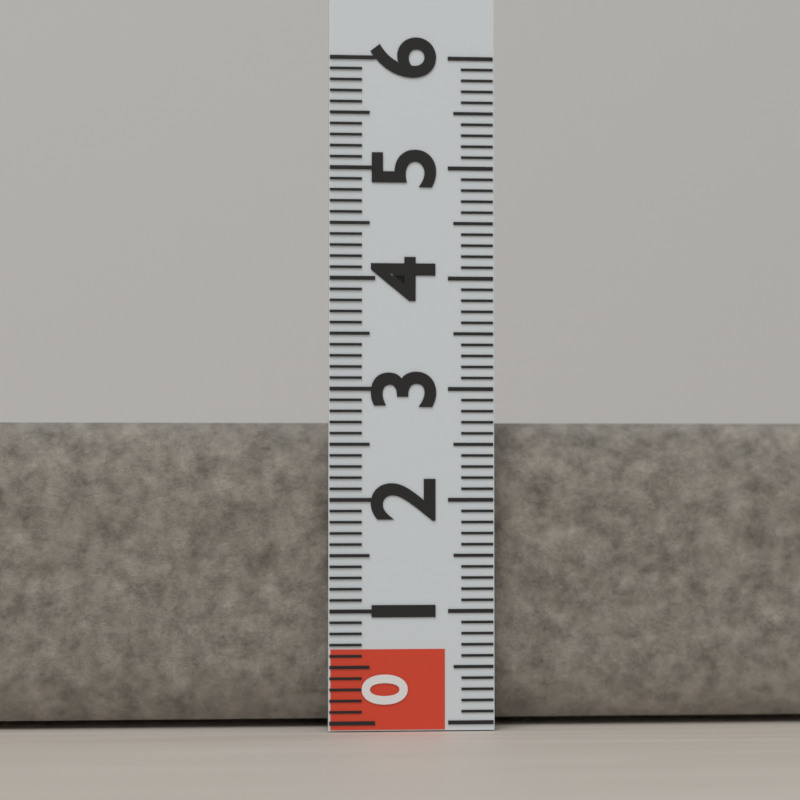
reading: 2.7 (no unit)
